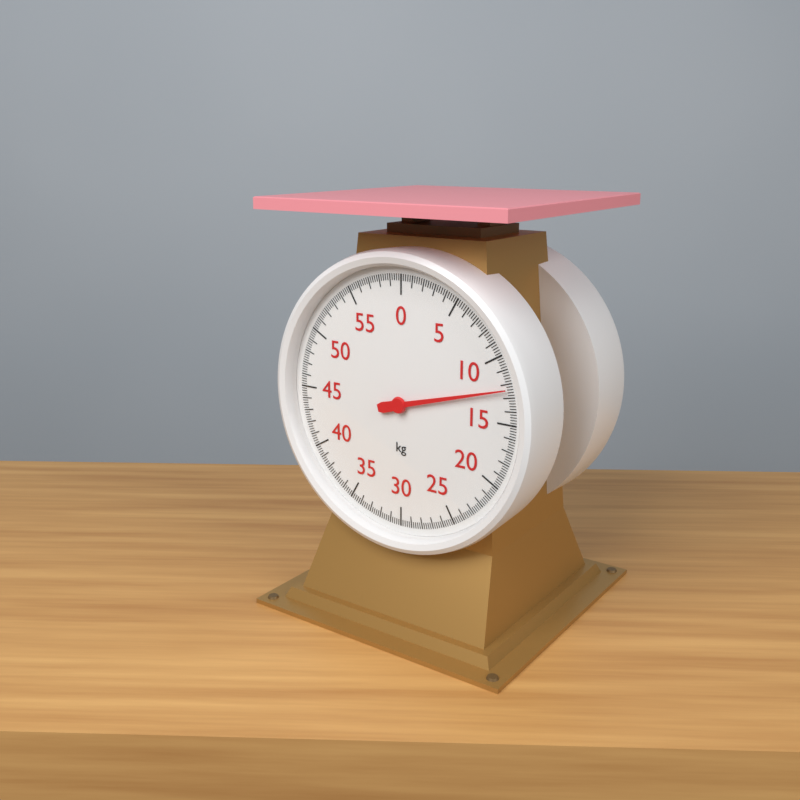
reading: 12.4 kg
